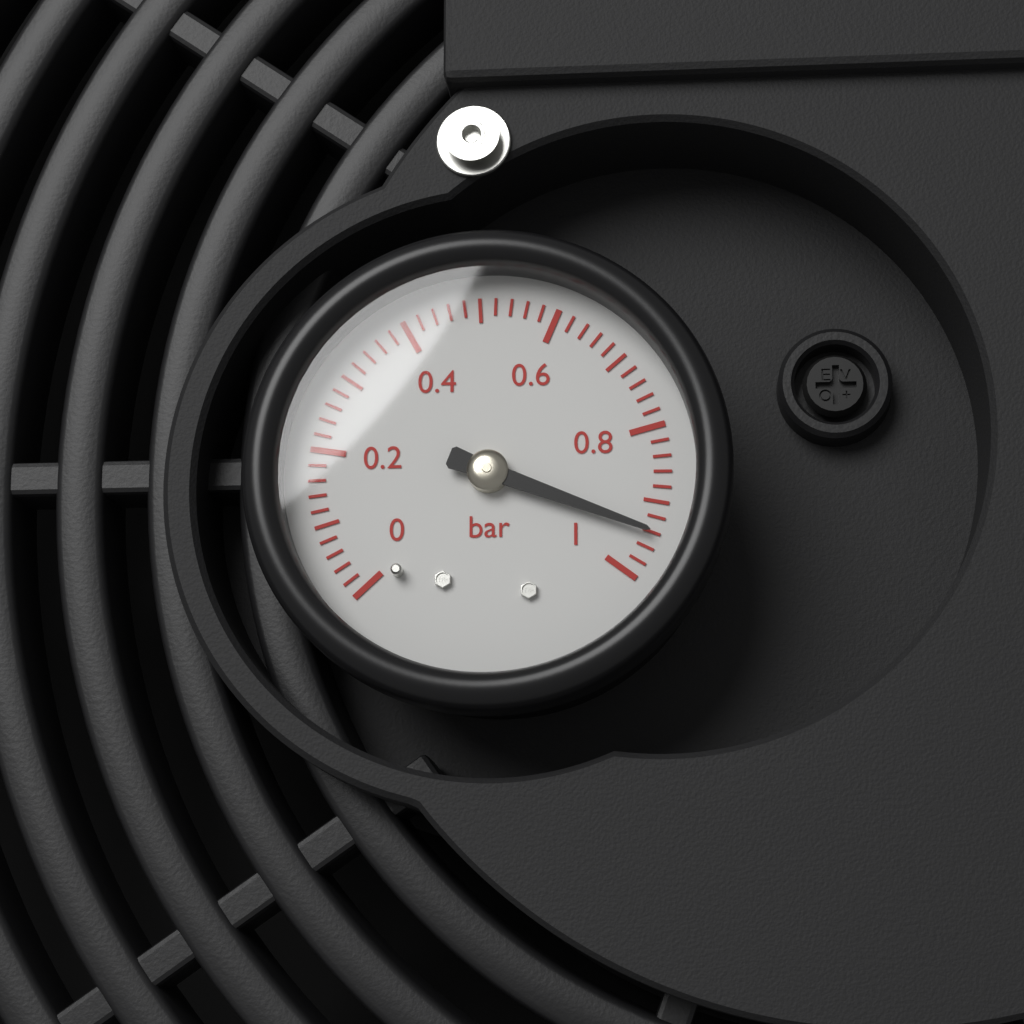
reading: 0.94 bar
